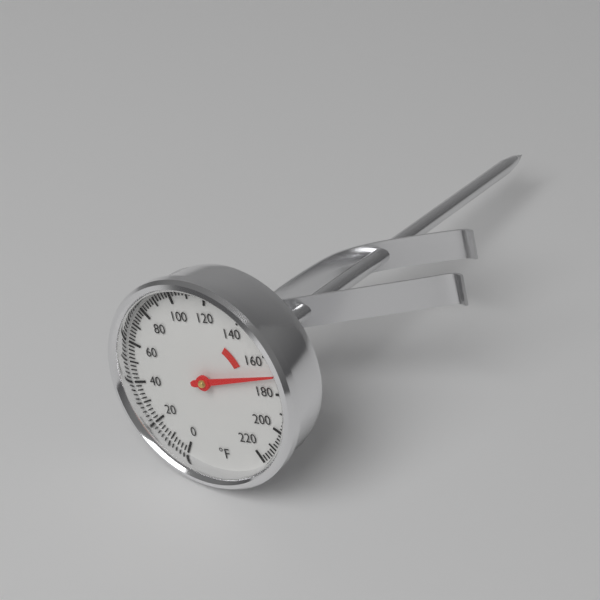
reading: 170 °F
